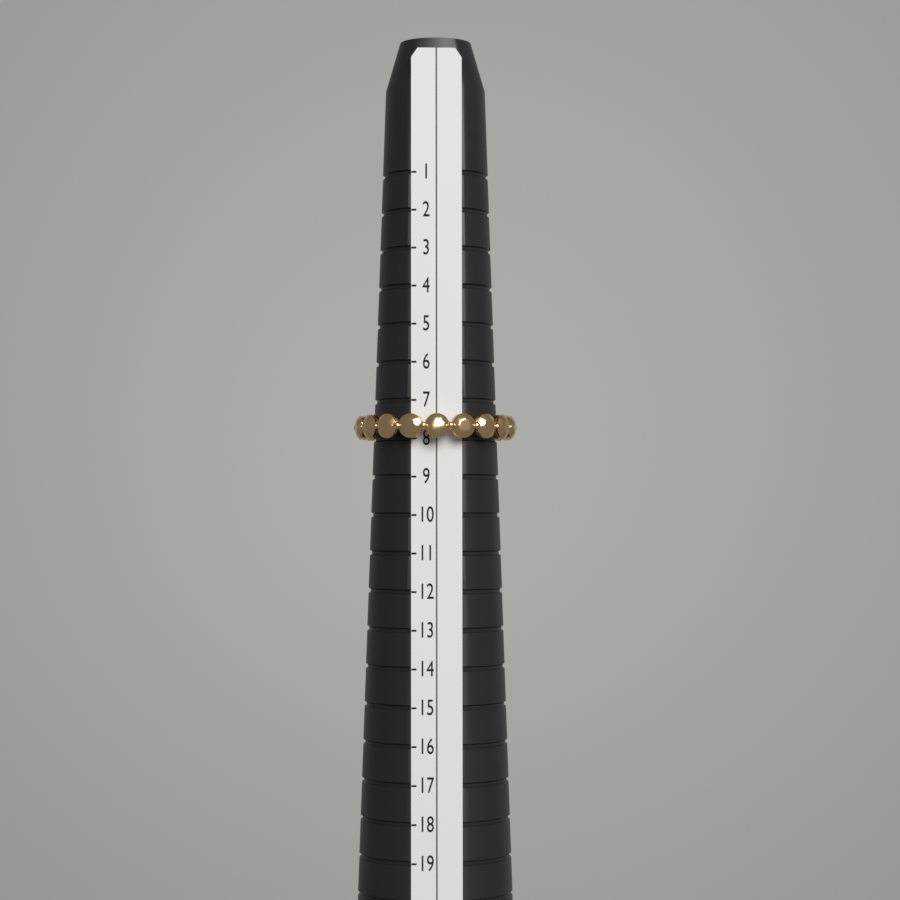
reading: 8 (no unit)
